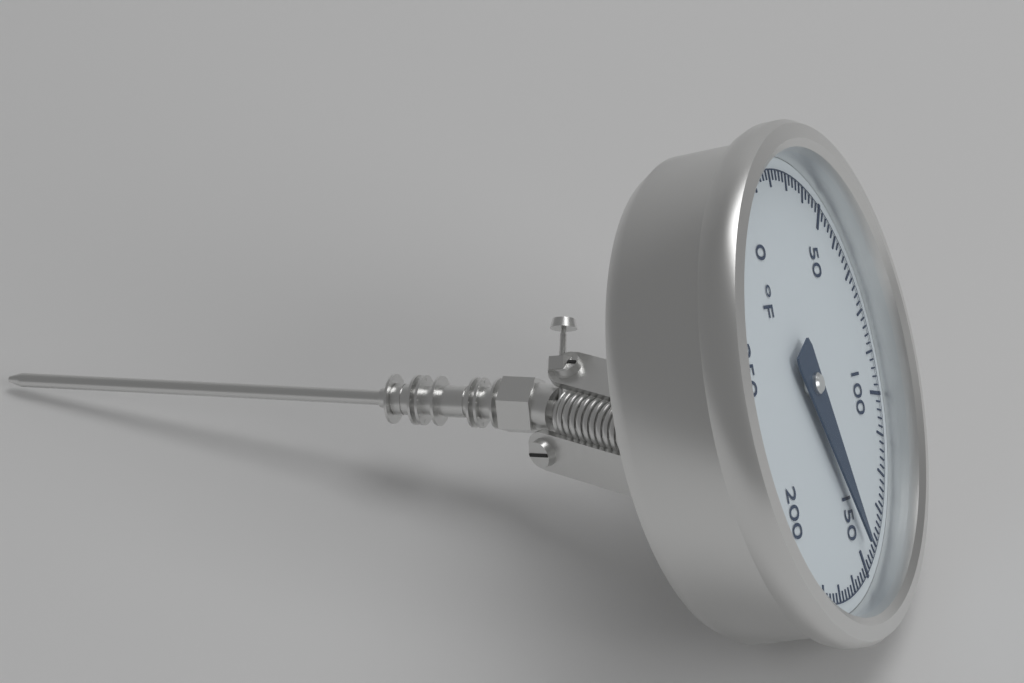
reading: 146 °F
